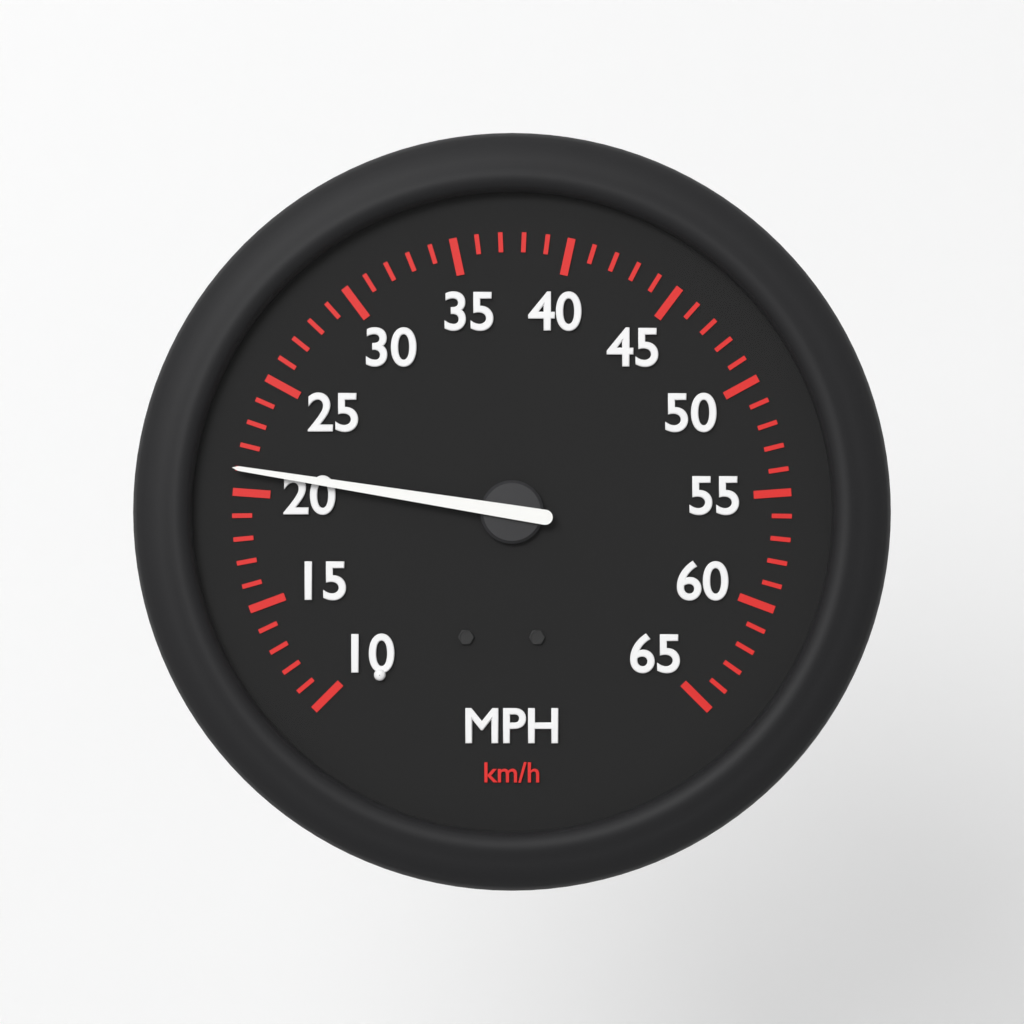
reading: 21 mph
